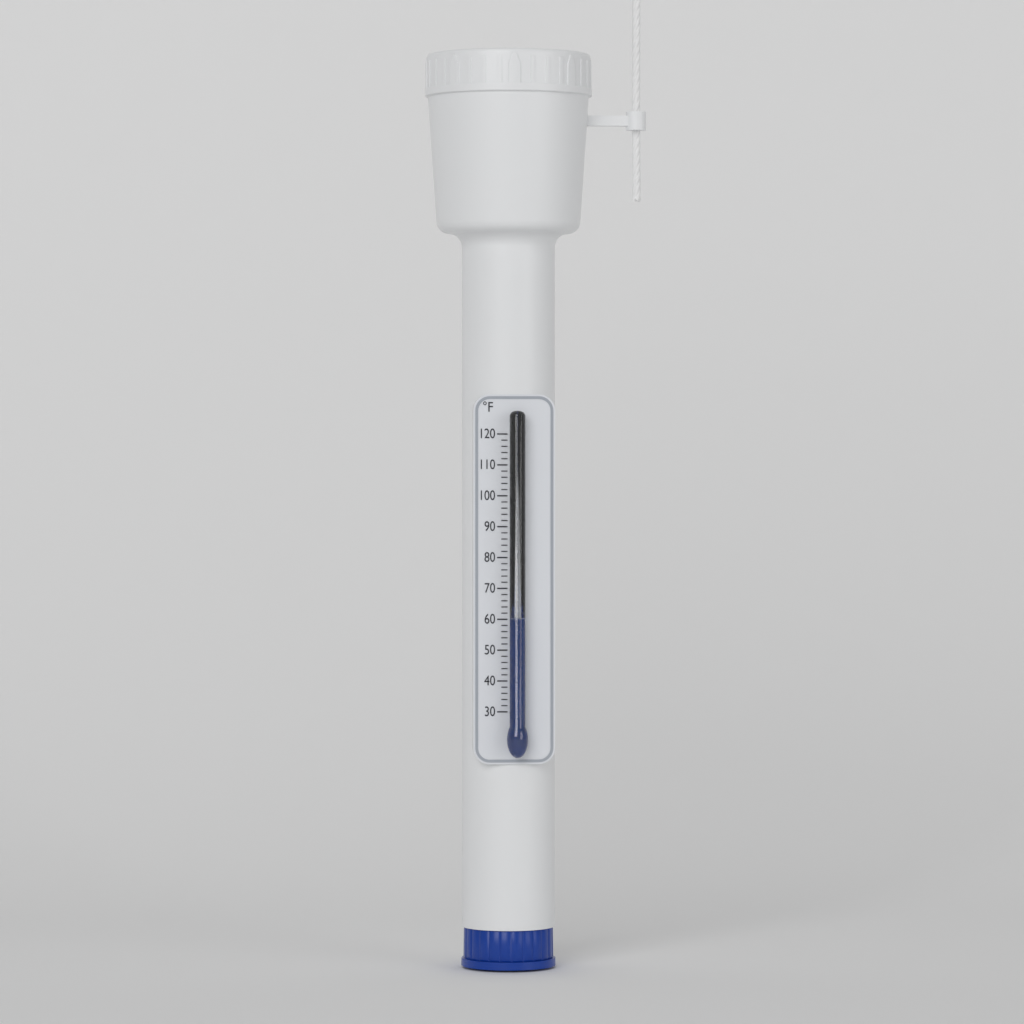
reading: 60 °F
